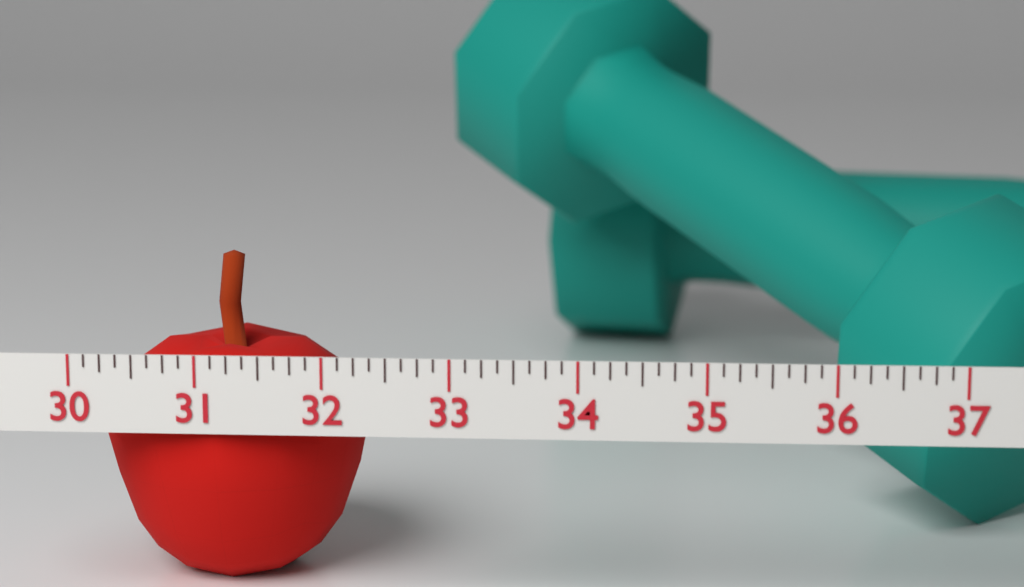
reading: 32.250 (no unit)
